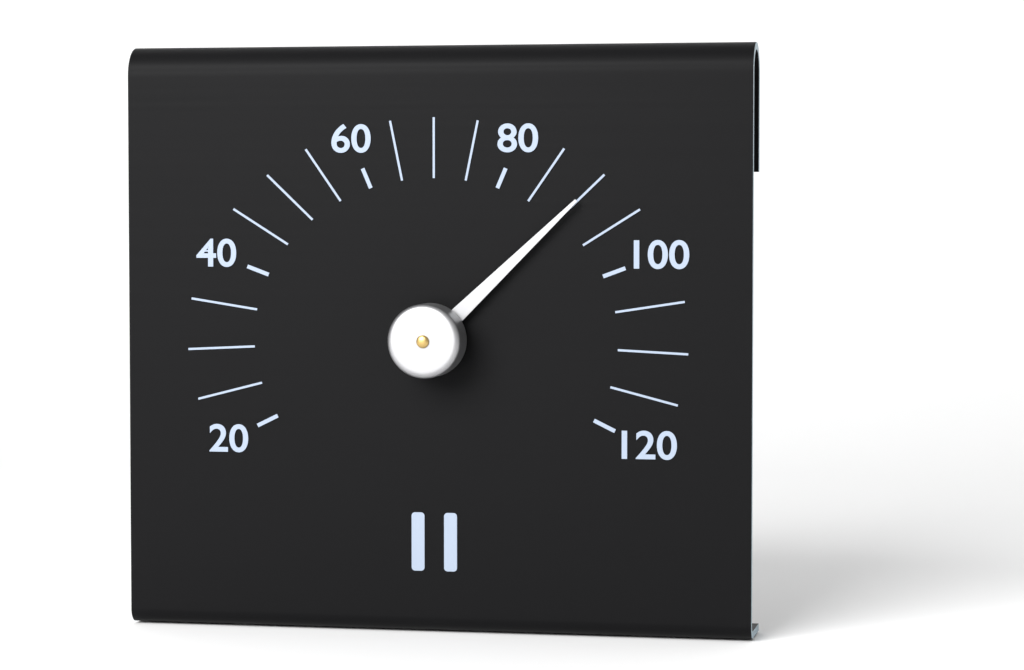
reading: 90 (no unit)
